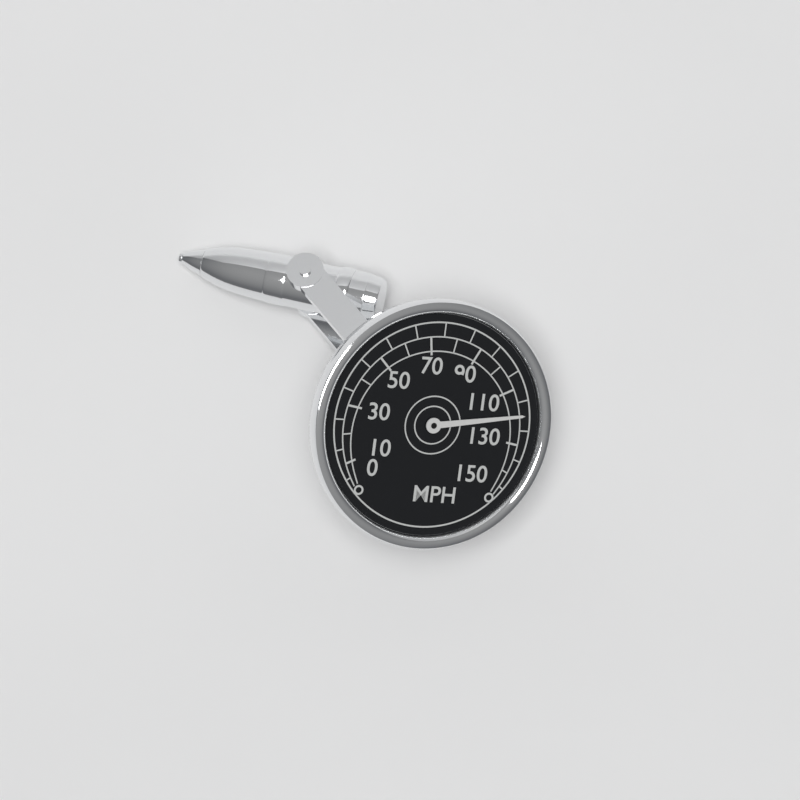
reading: 120 MPH
